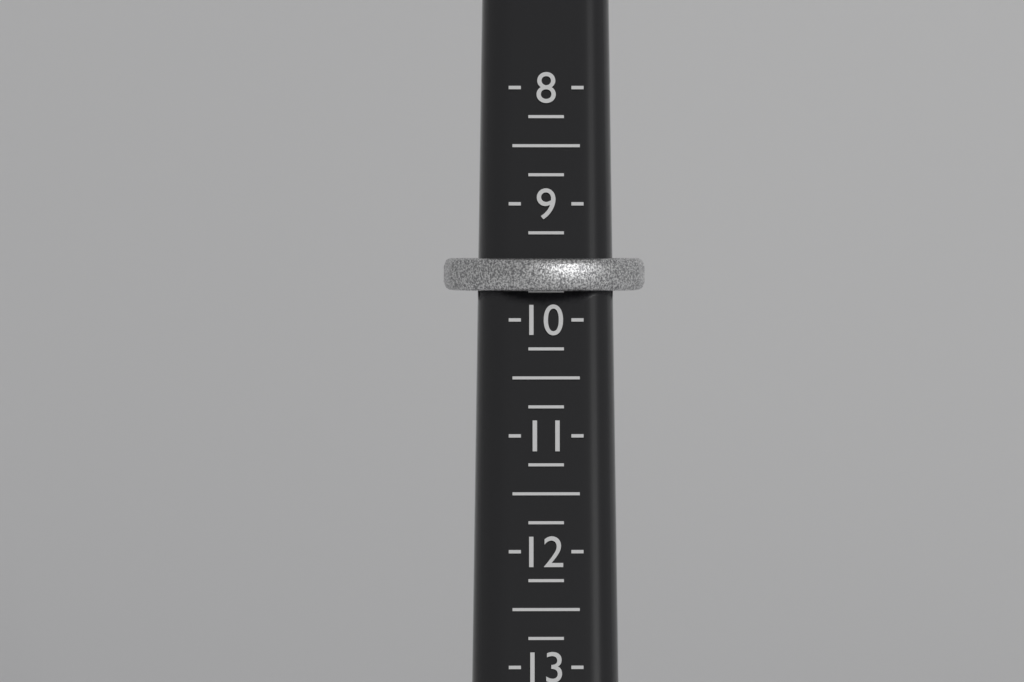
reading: 9.75 (no unit)
